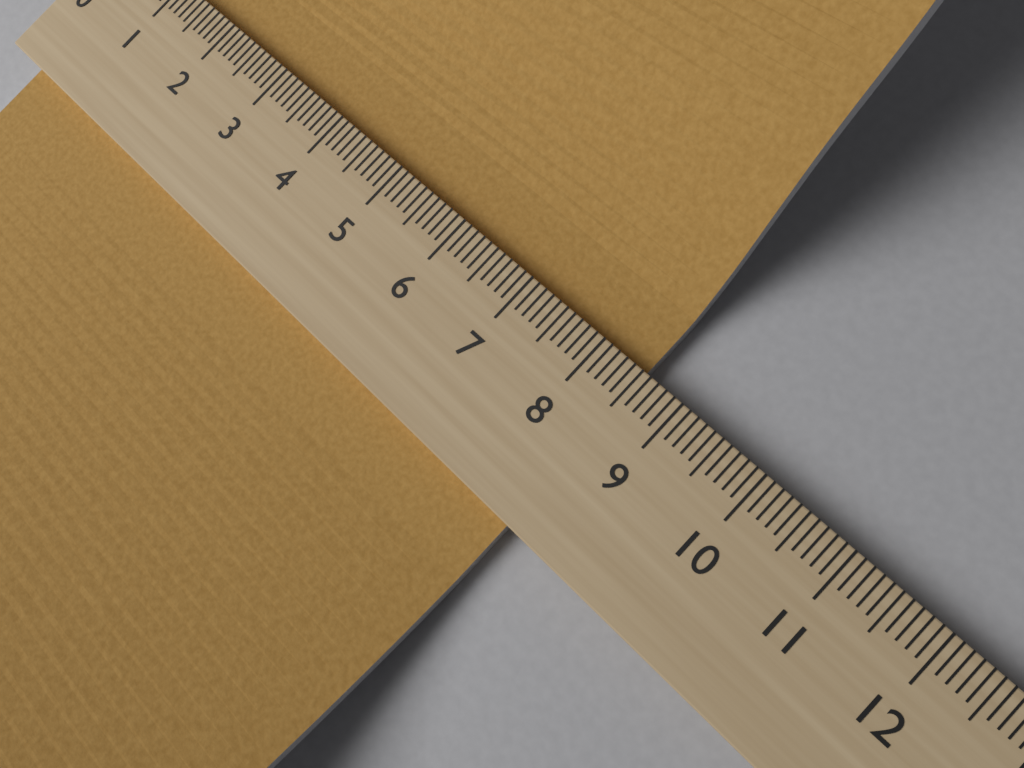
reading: 8.5 (no unit)
